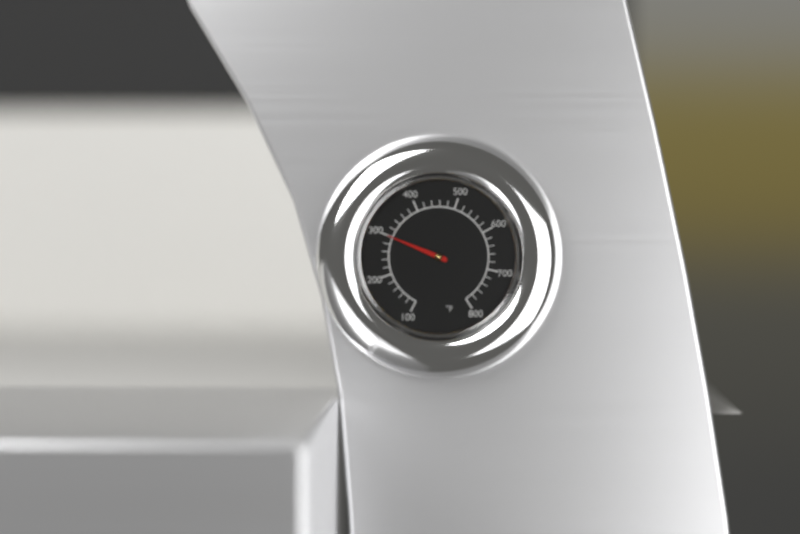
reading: 300 °F
